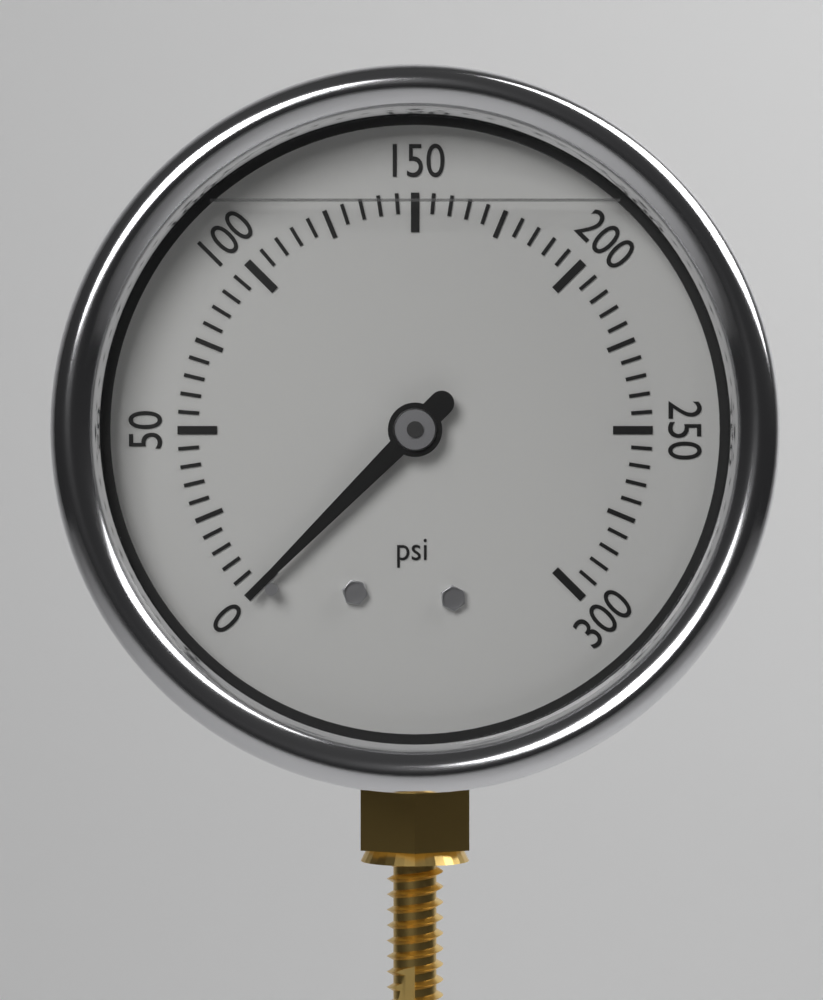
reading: 0 psi
